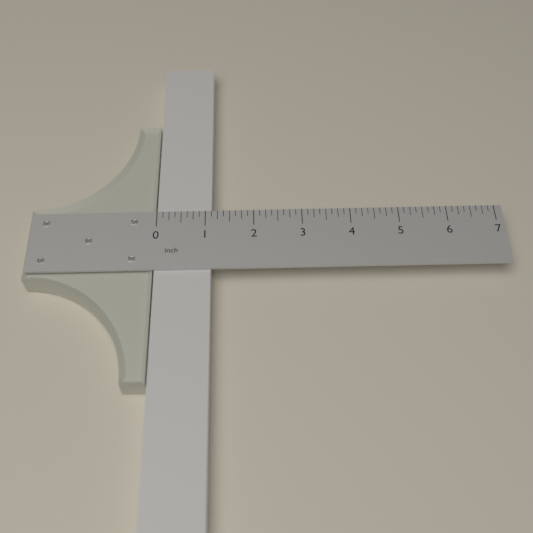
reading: 1.125 inch
